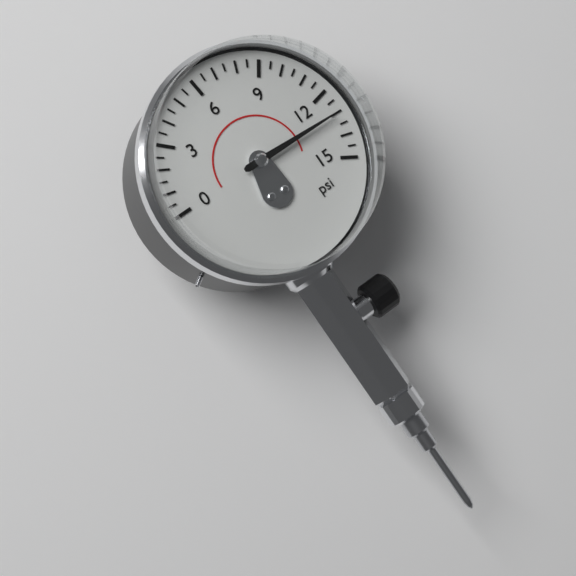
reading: 13.0 psi
